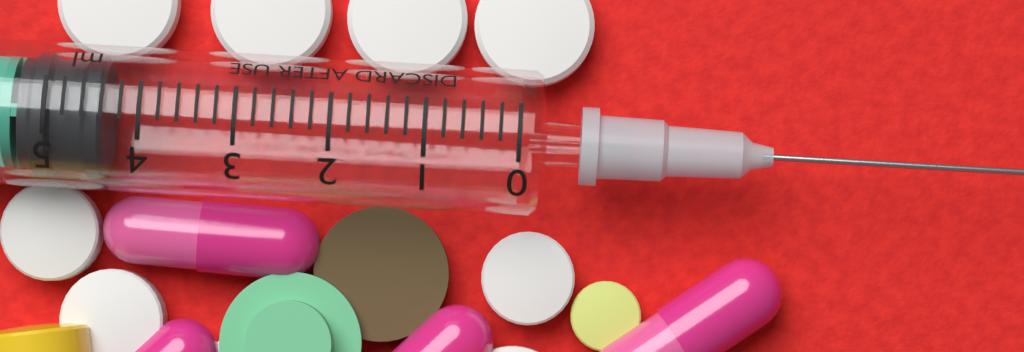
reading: 4.4 ml
